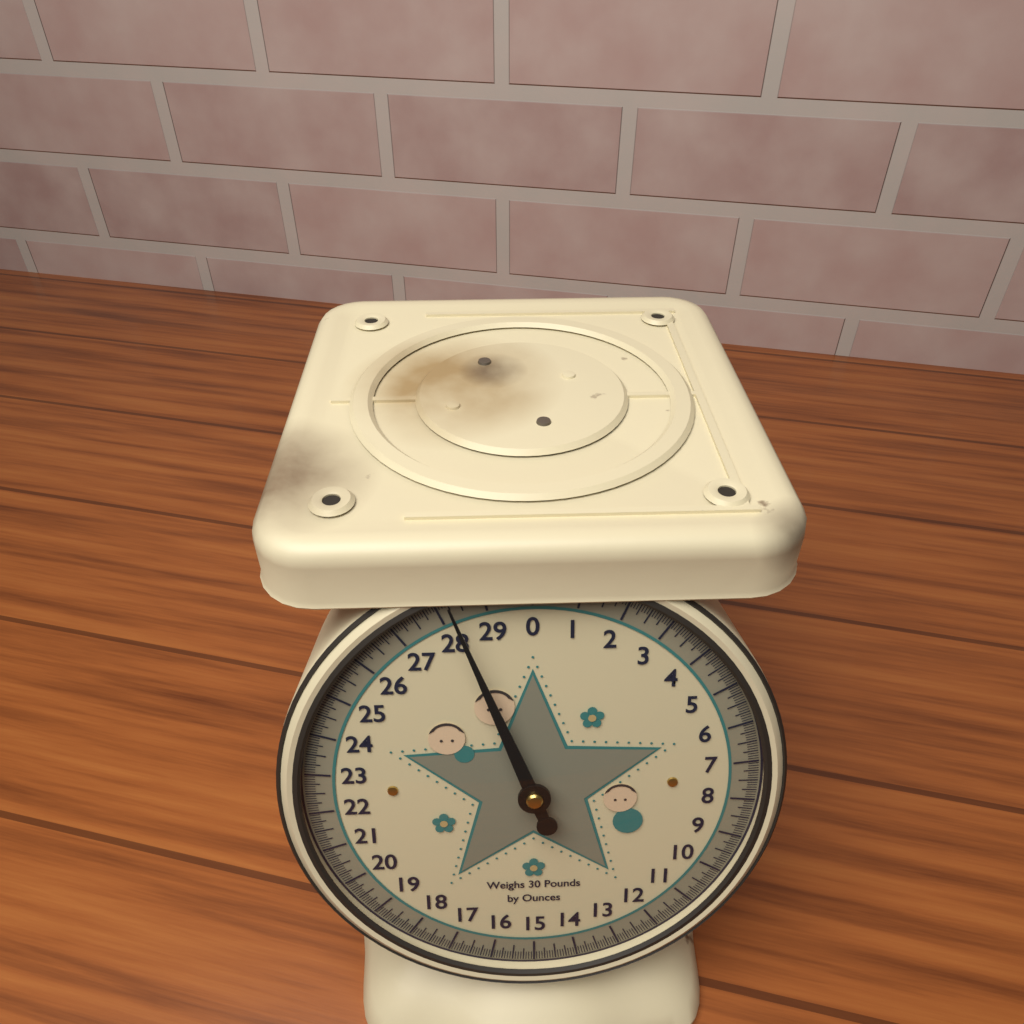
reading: 28.3125 lb
